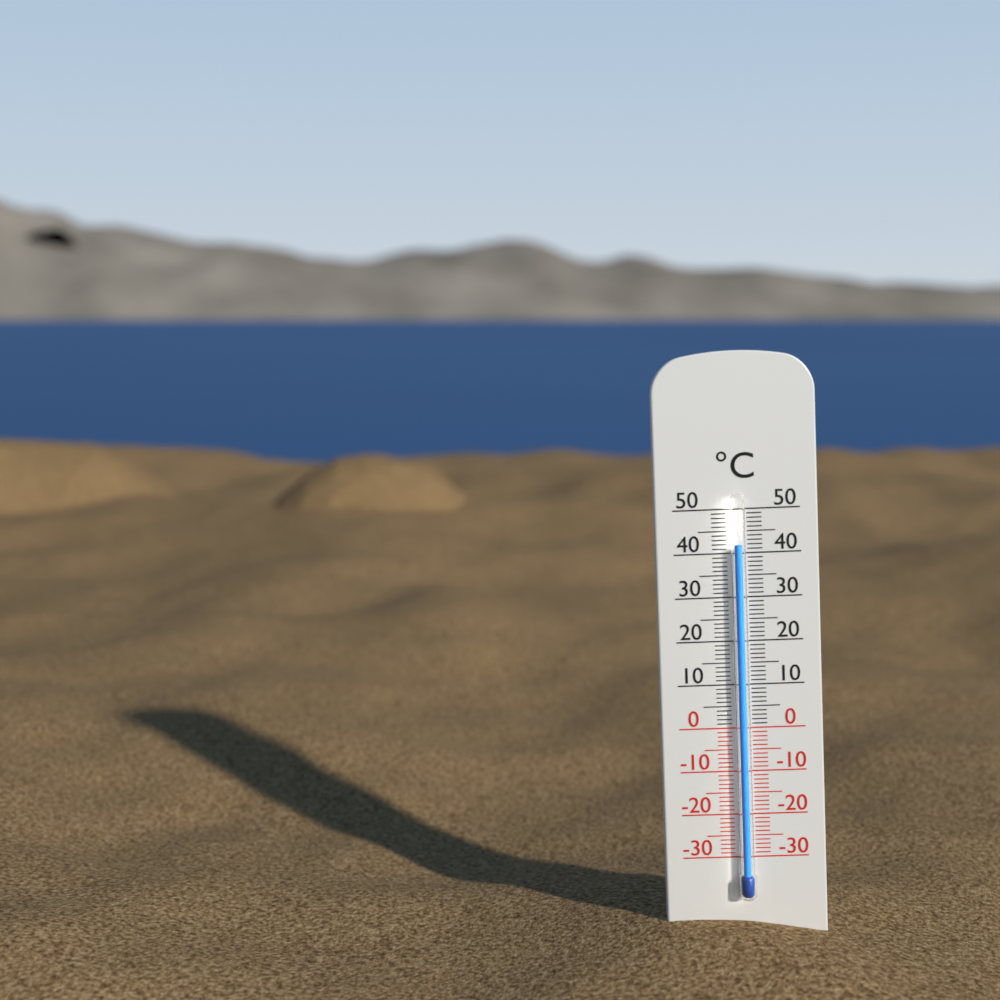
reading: 42 °C
